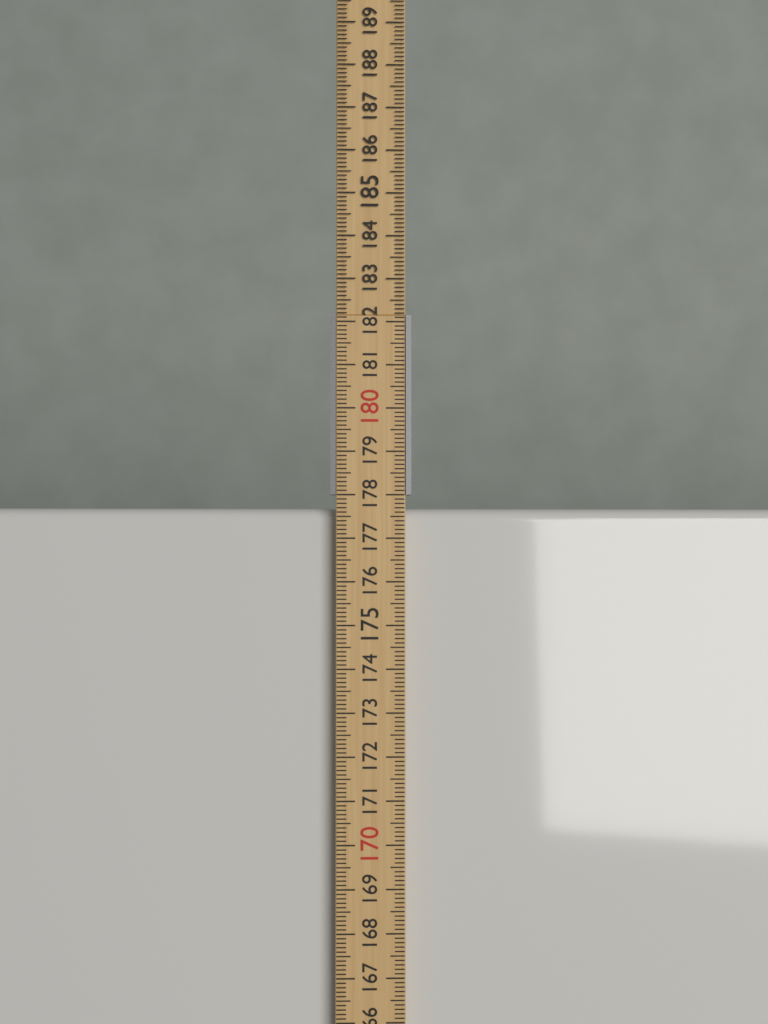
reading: 177.7 cm
